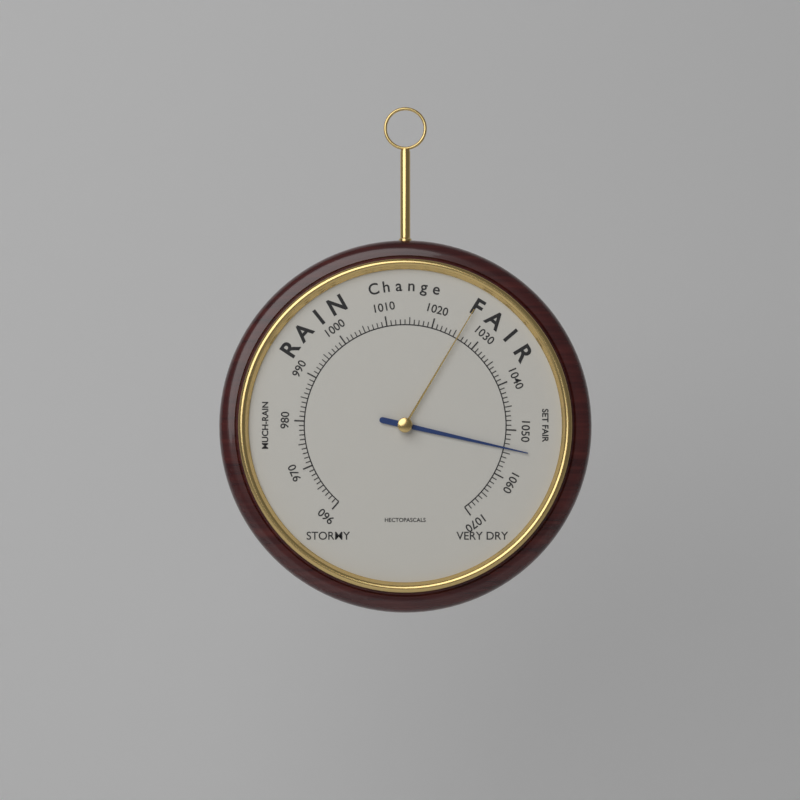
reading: 1054 hPa
